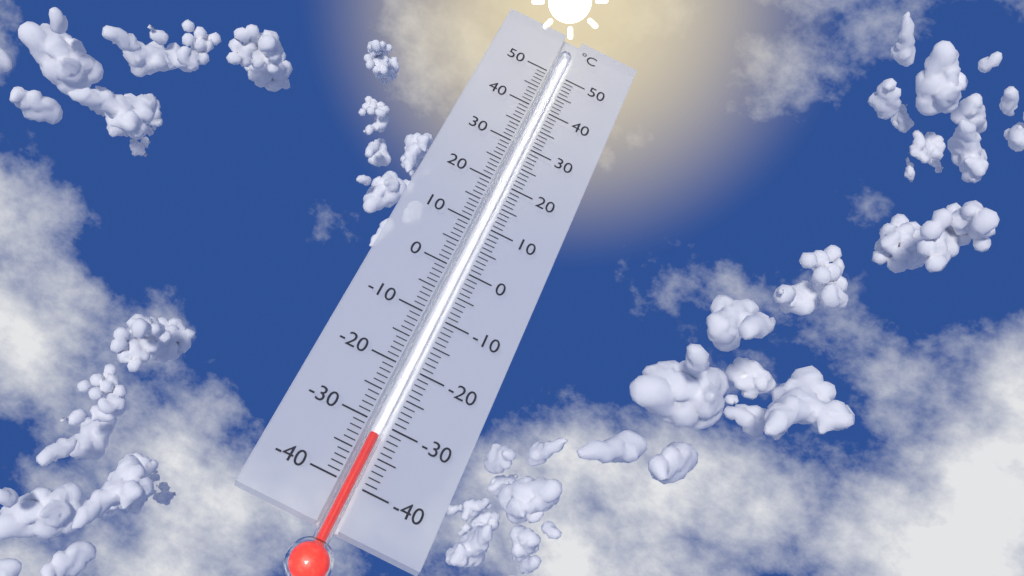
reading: -32 °C
